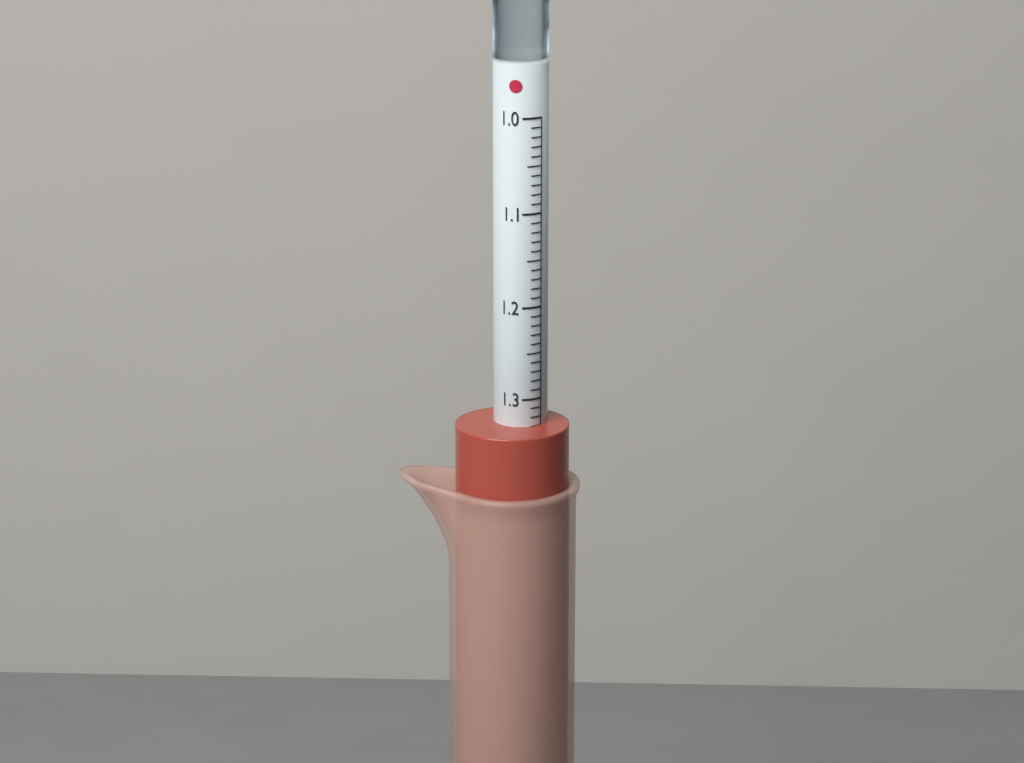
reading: 1.33 (no unit)
